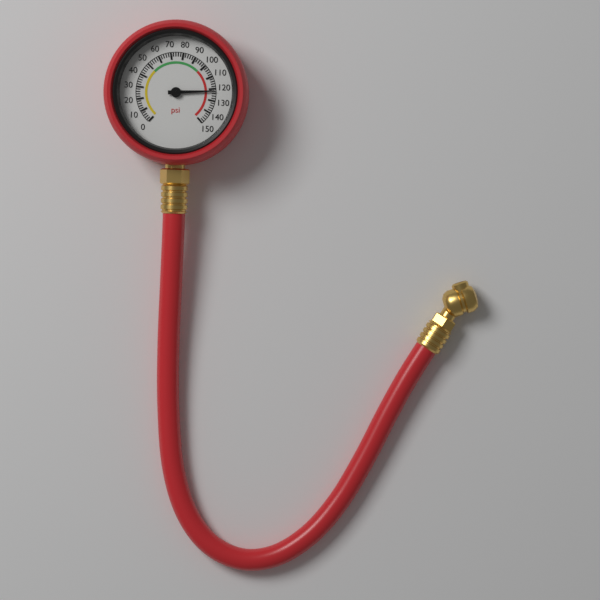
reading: 122 psi
